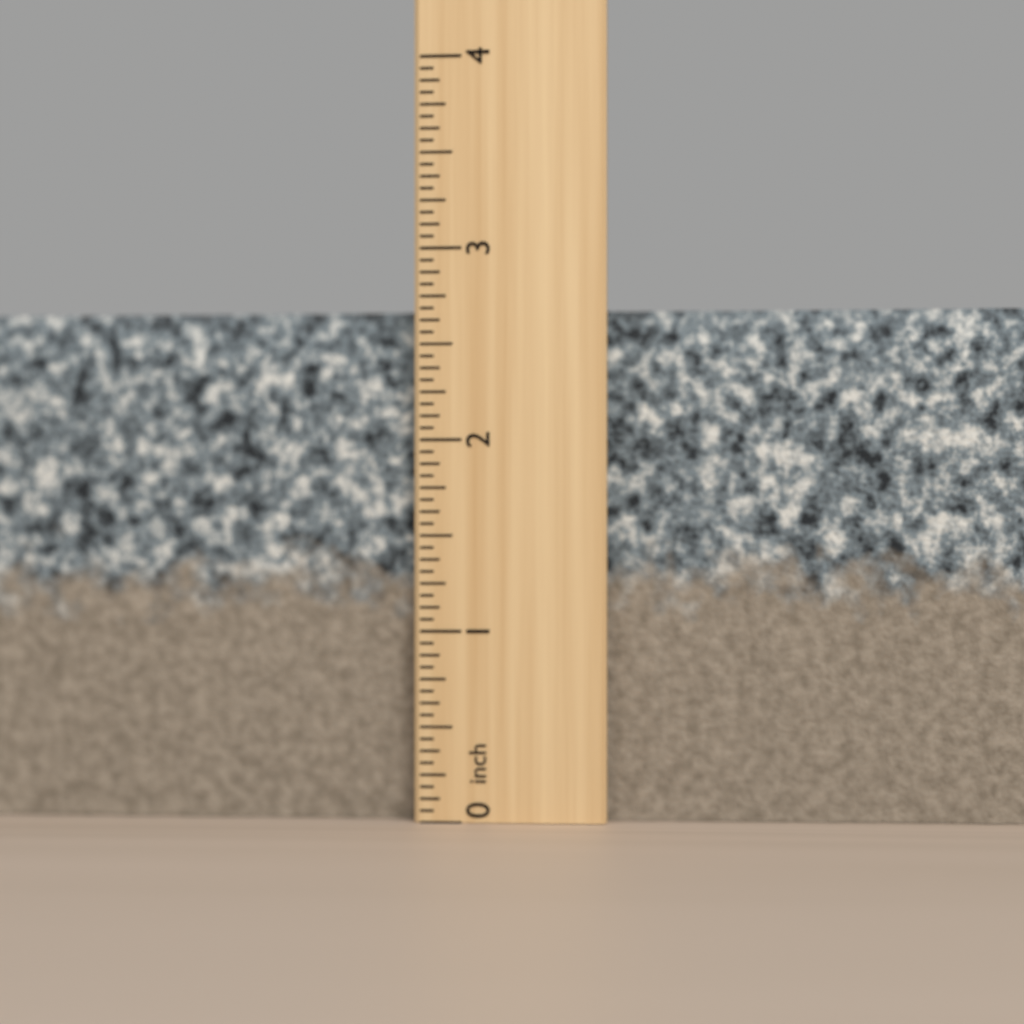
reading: 2.6875 inch
